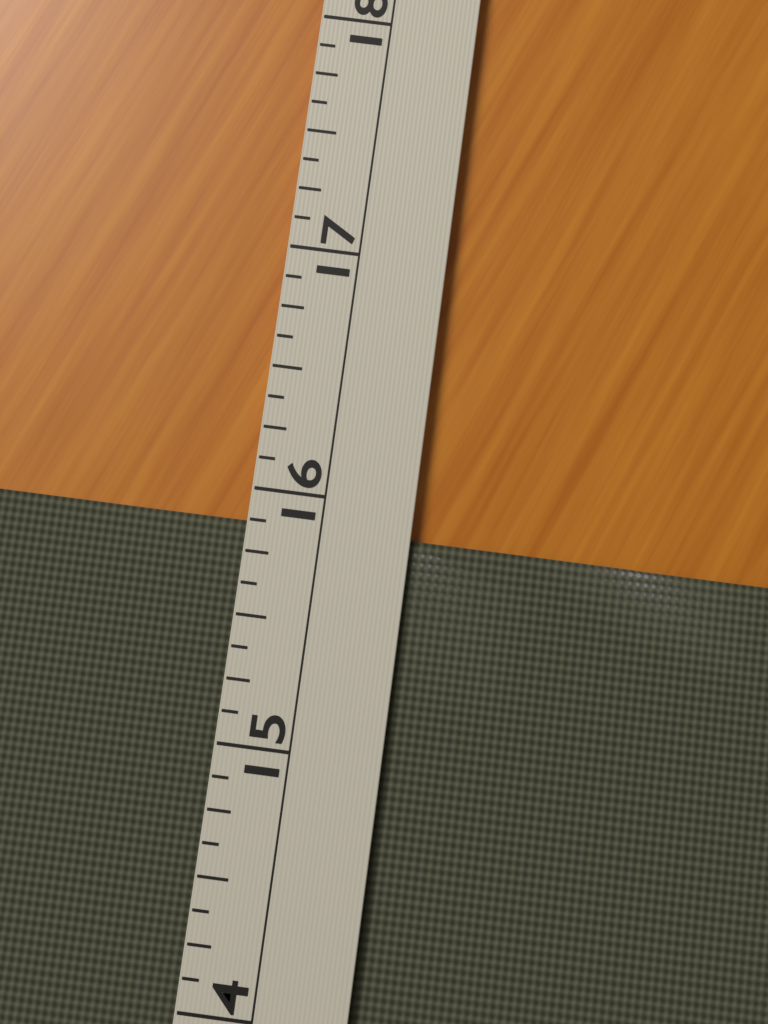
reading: 15.875 (no unit)
